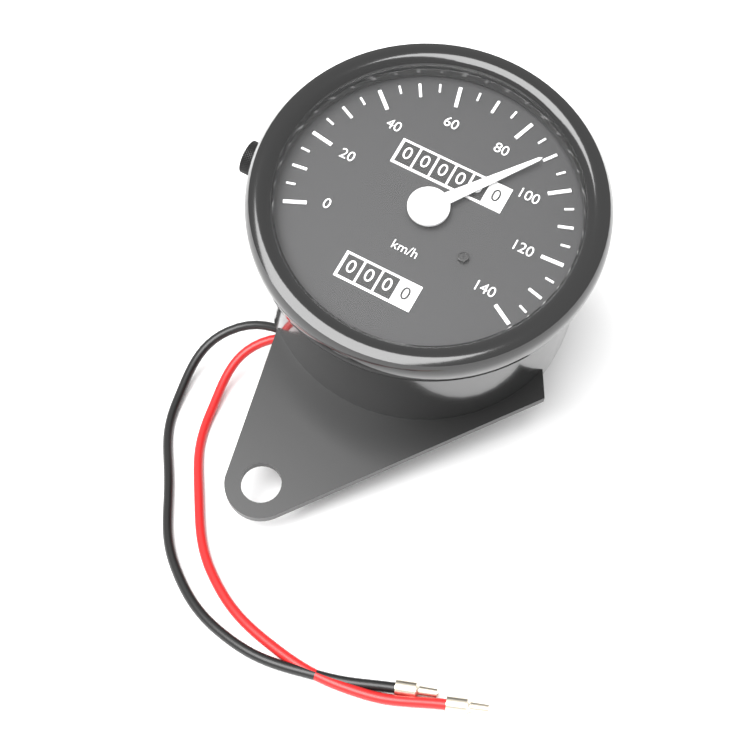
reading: 90 km/h
